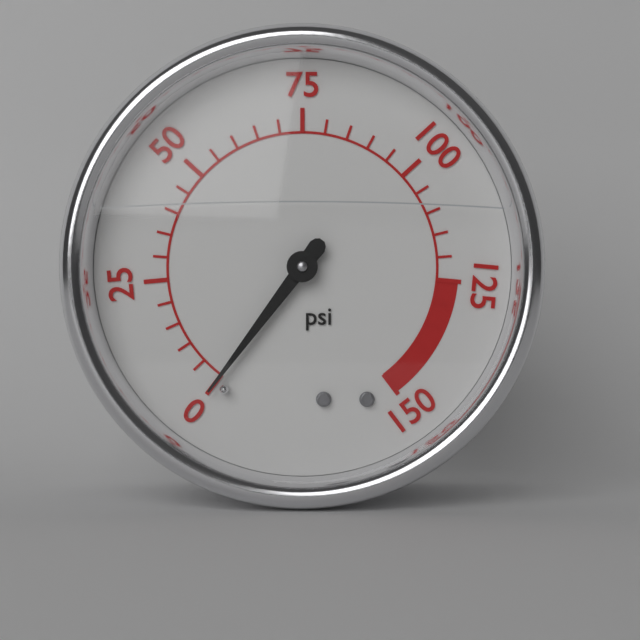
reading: 0 psi
